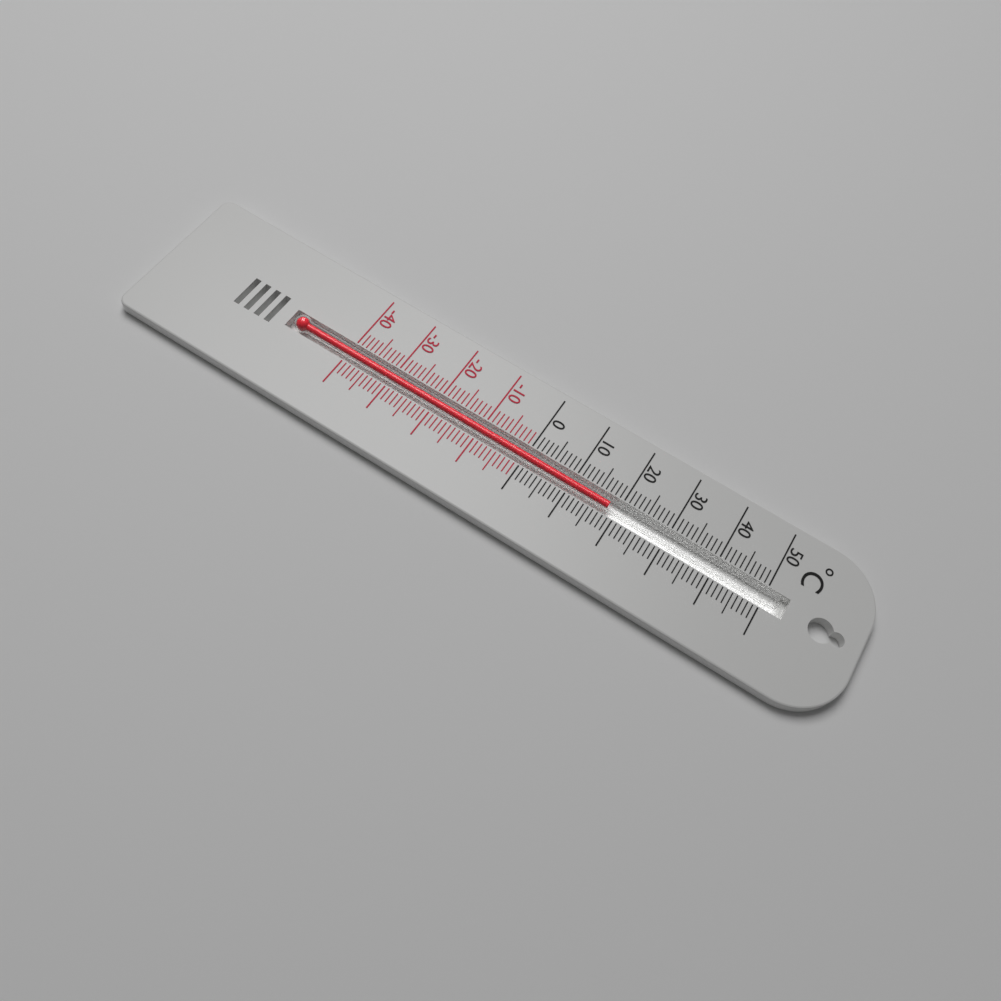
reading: 18 °C
